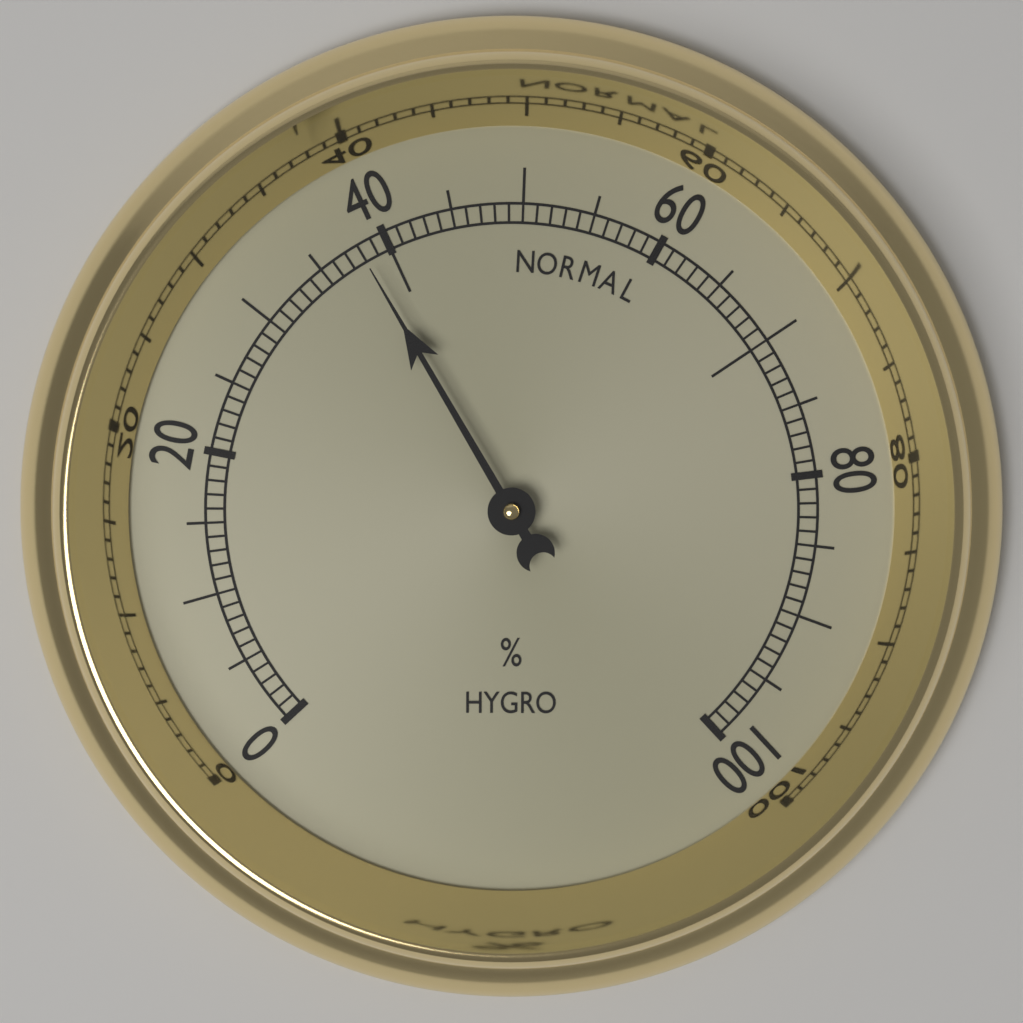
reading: 38 %
